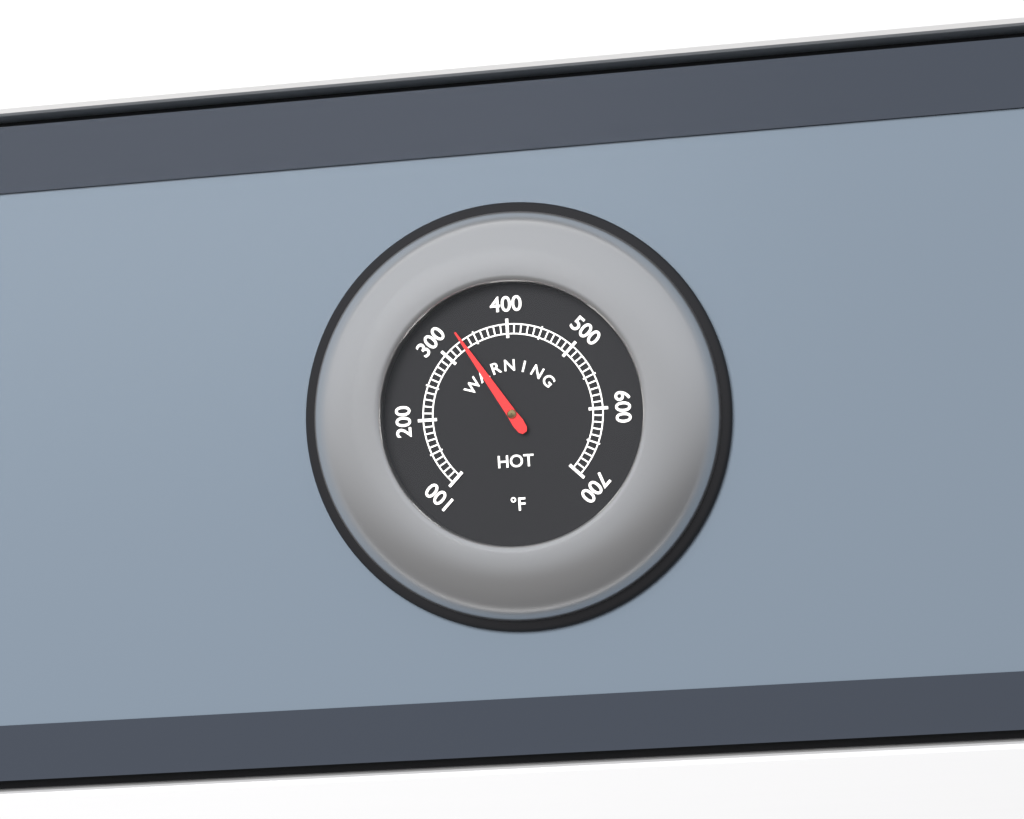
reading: 330 °F
